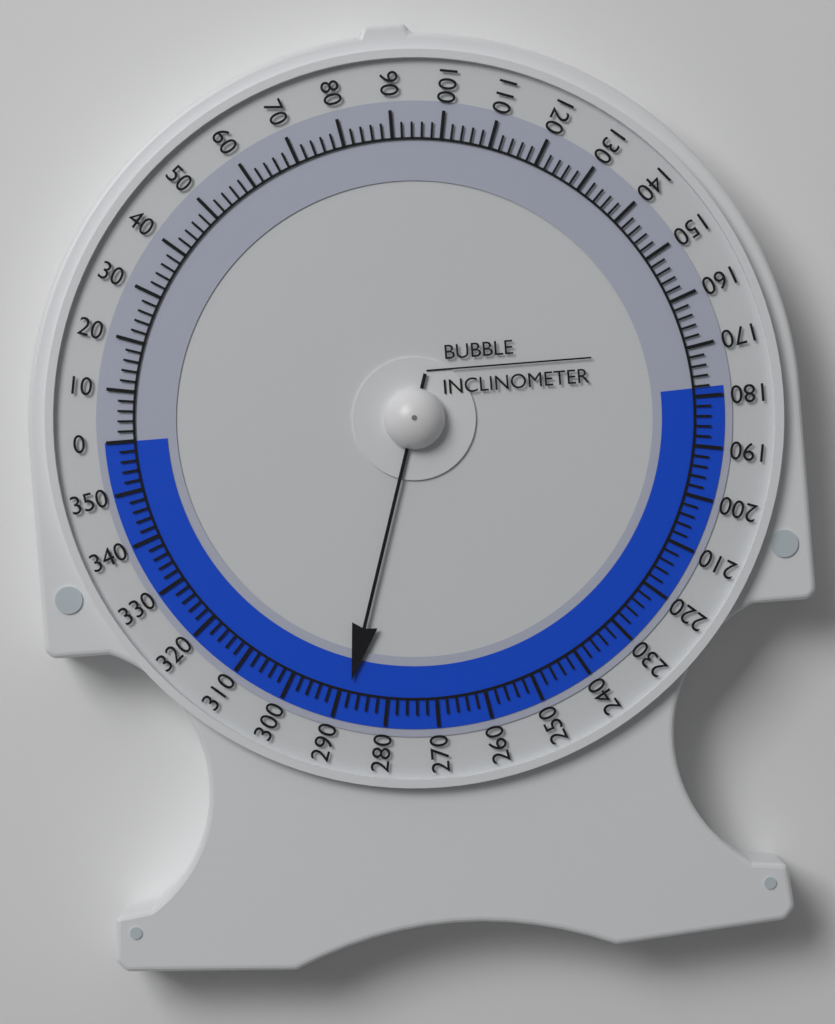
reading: 288 (no unit)
